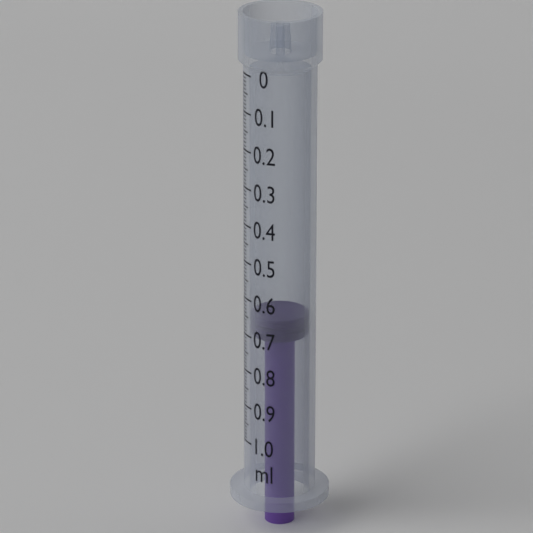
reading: 0.65 ml
